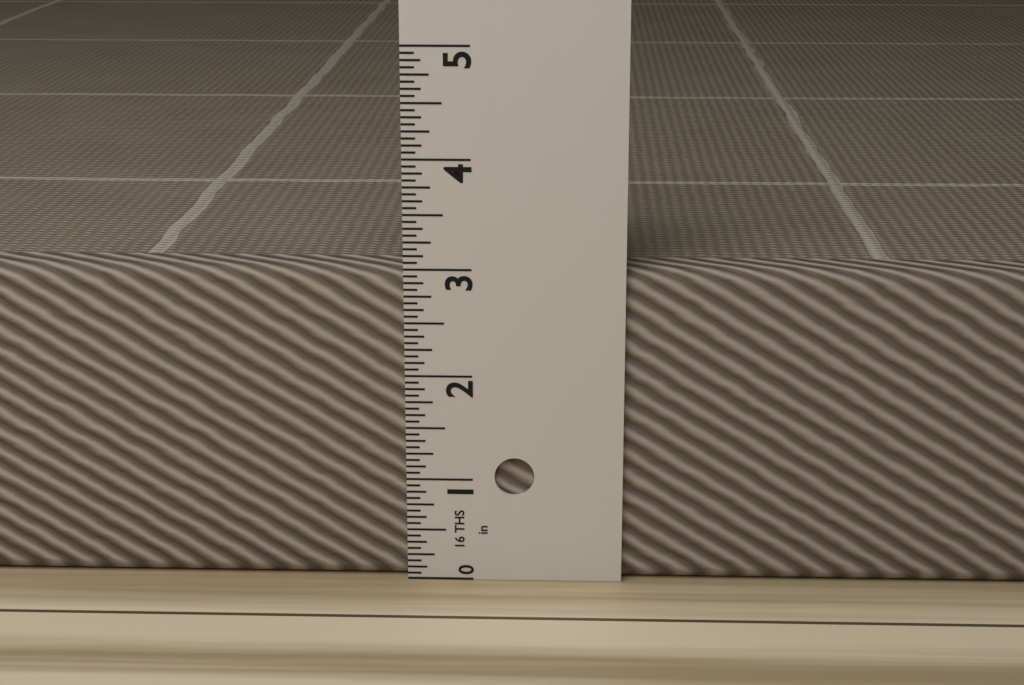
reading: 3.0000 in
